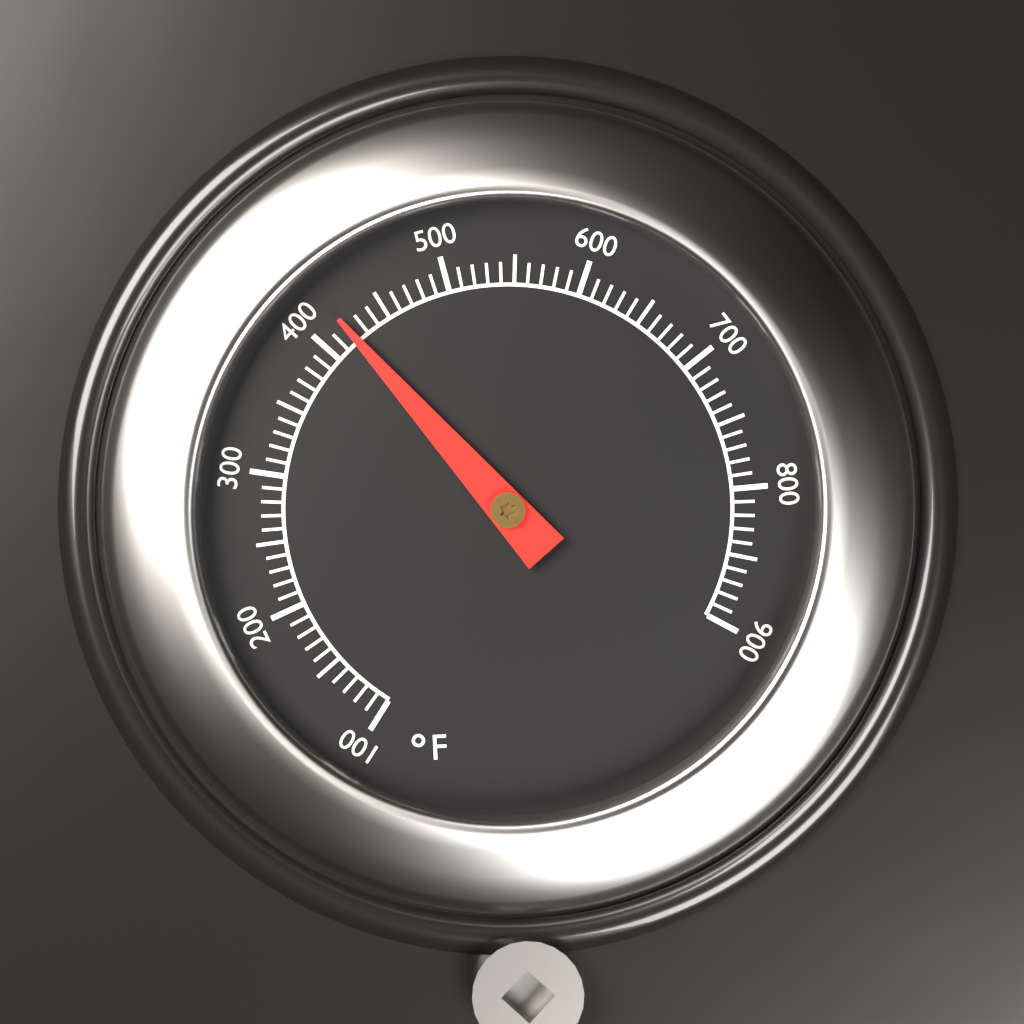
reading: 420 °F
